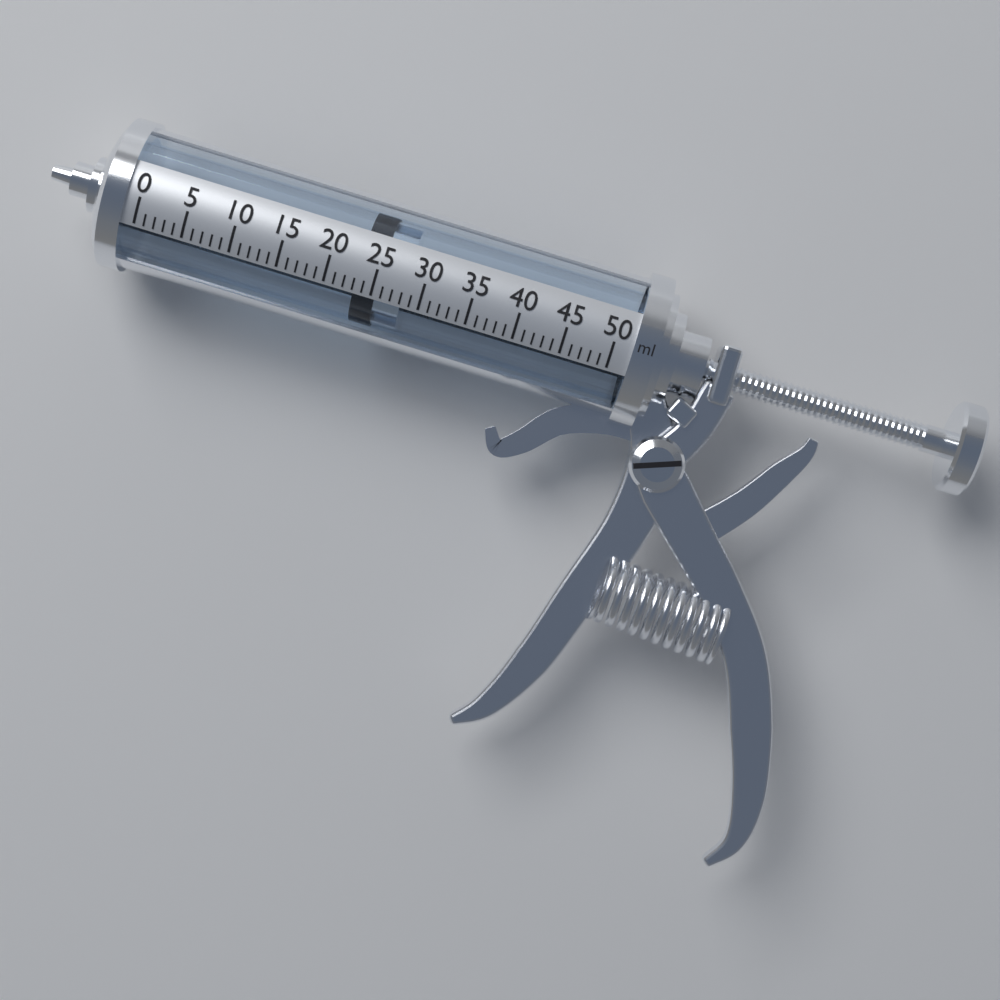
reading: 23 ml
